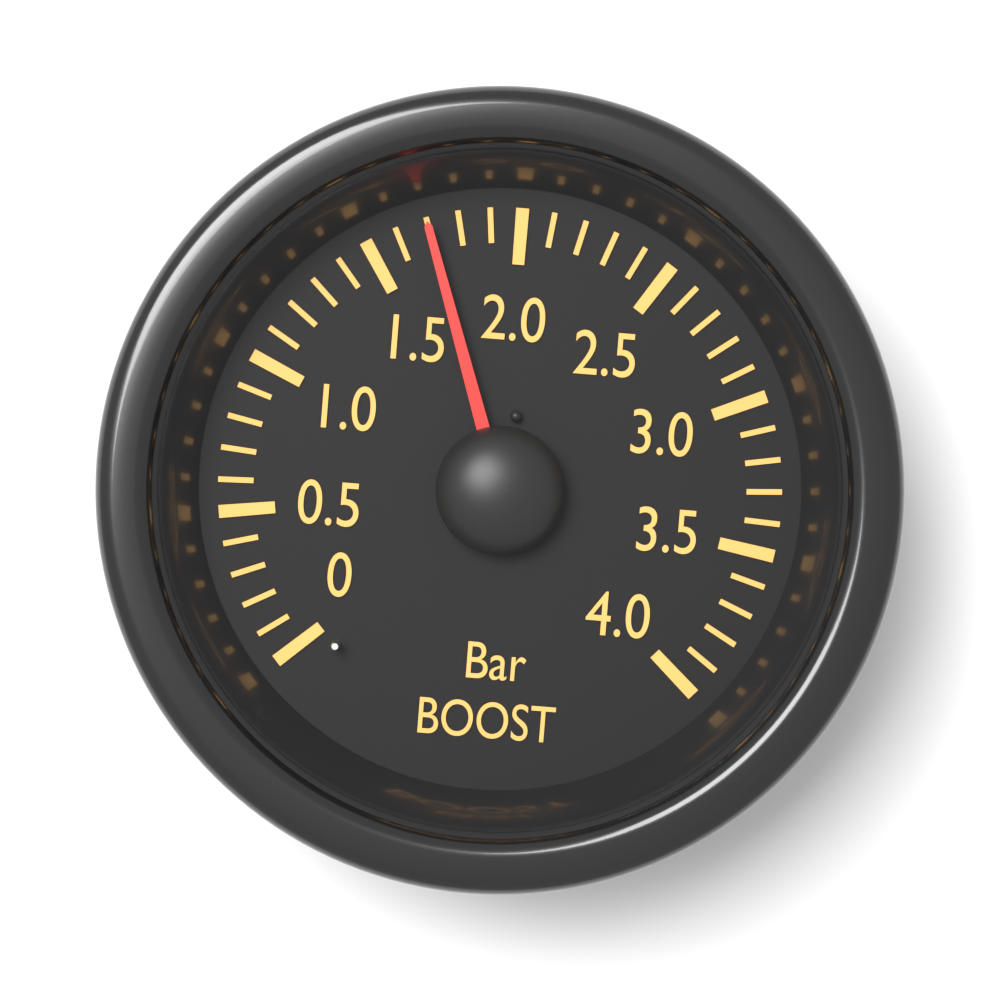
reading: 1.7 bar
